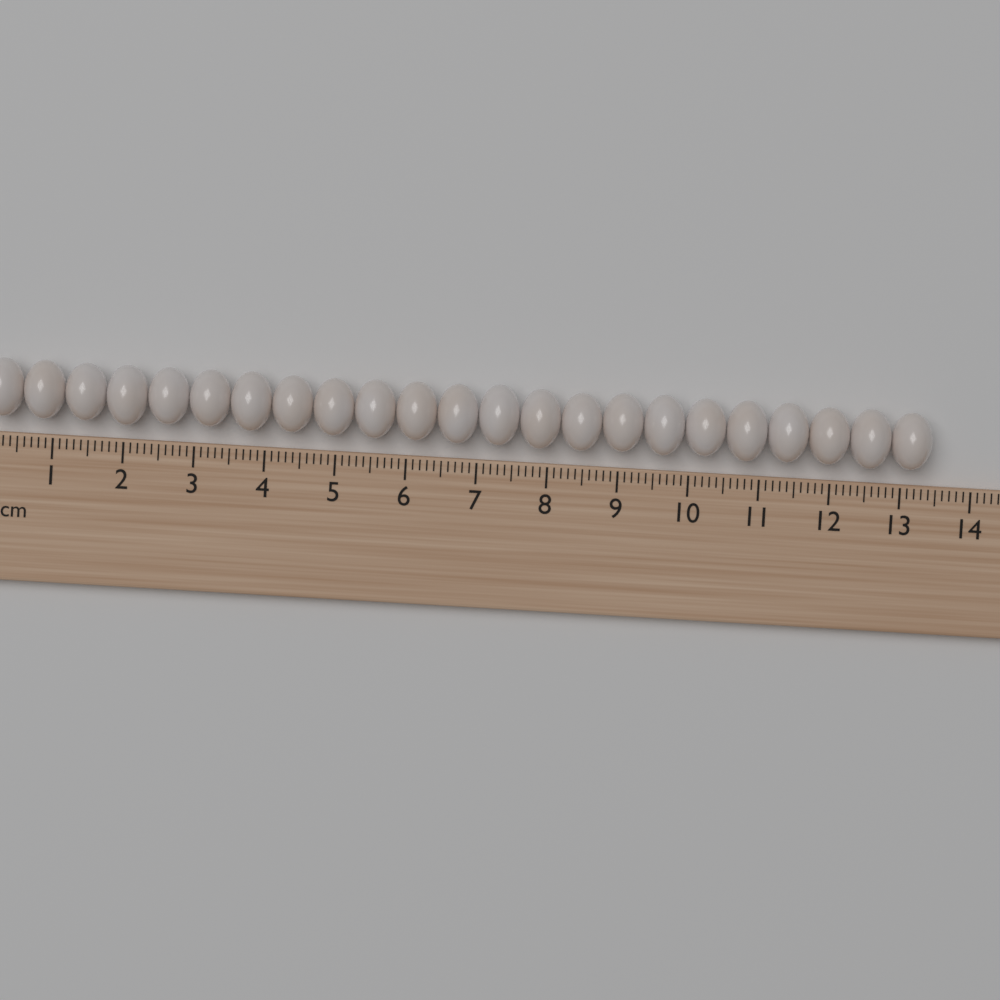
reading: 13.4 cm
